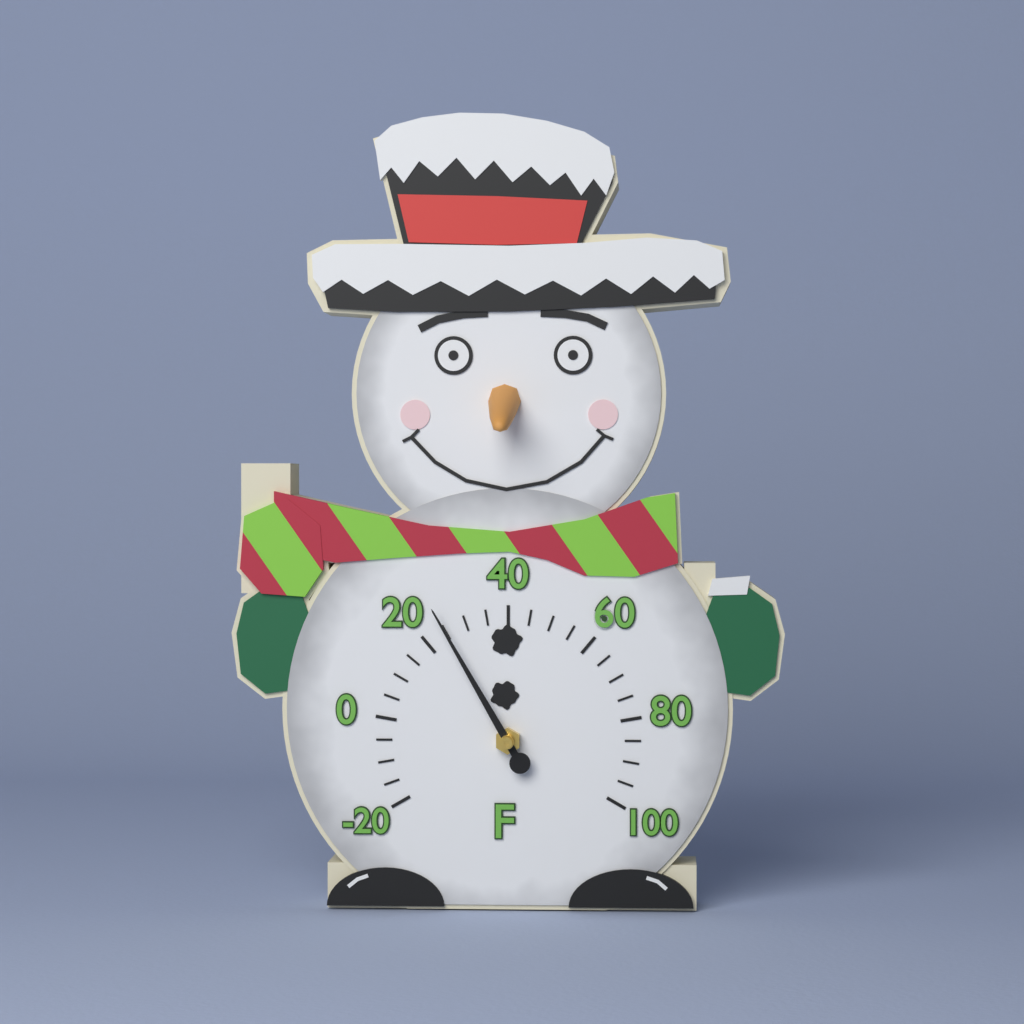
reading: 25 °F
